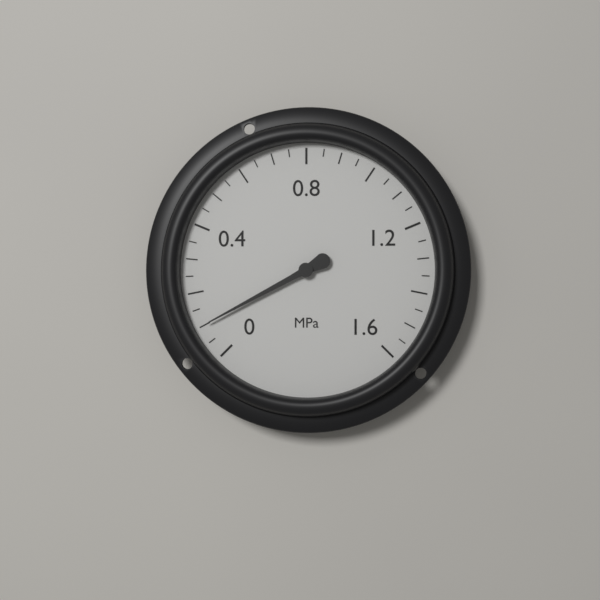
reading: 0.10 MPa
